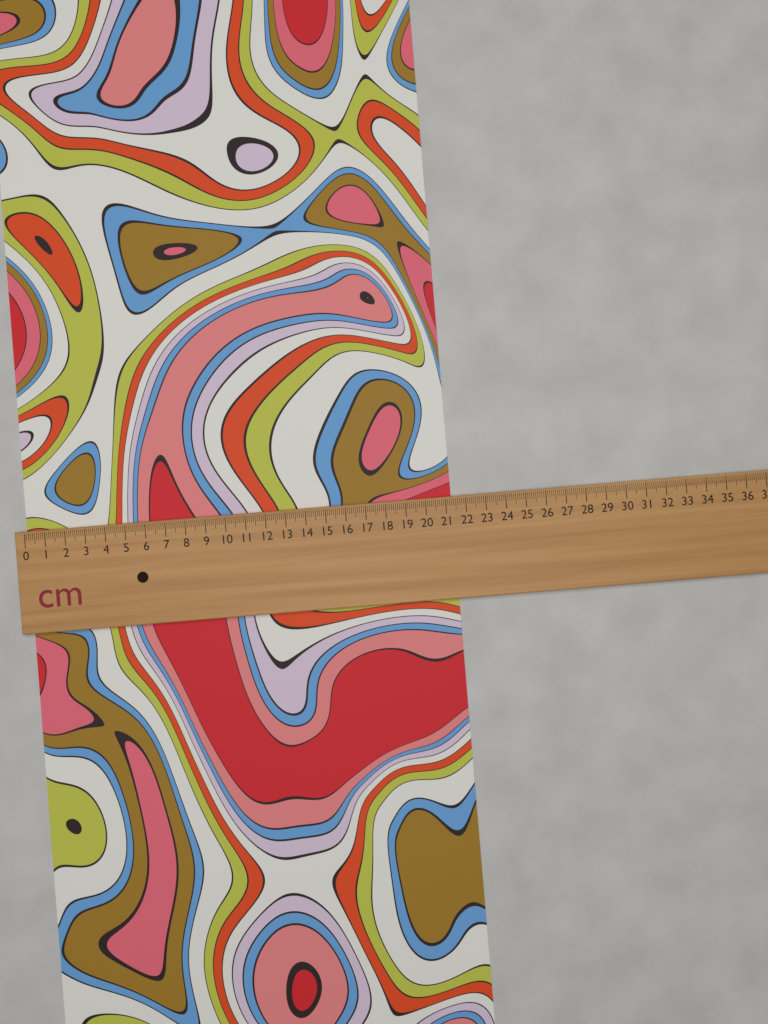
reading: 21.3 cm
